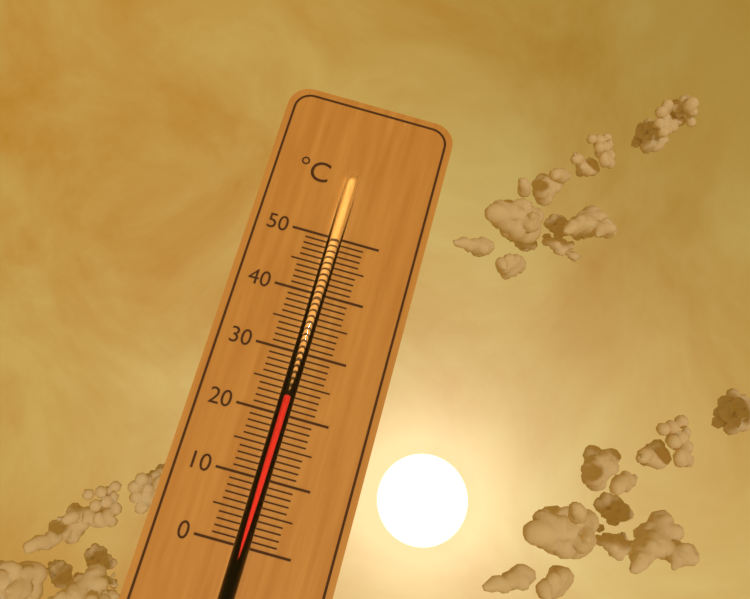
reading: 23 °C
